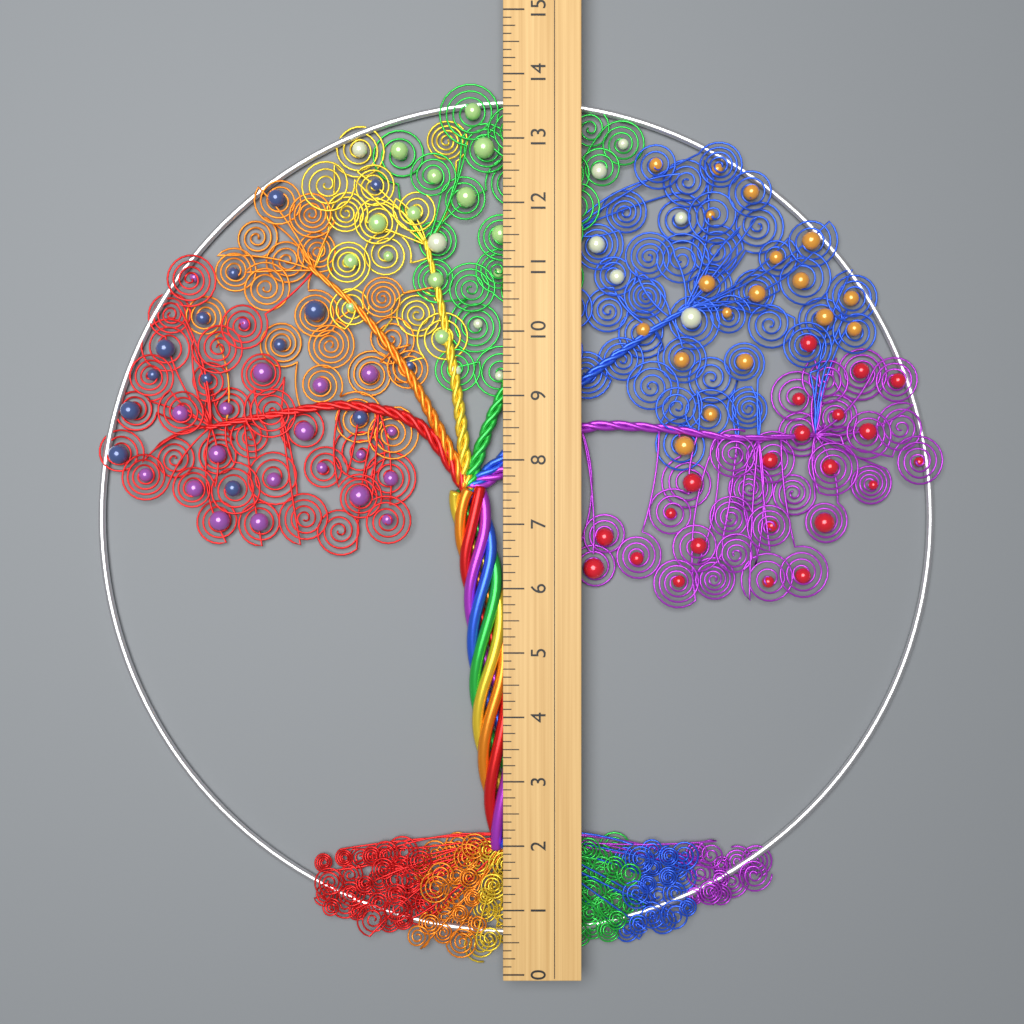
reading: 14.000 (no unit)
